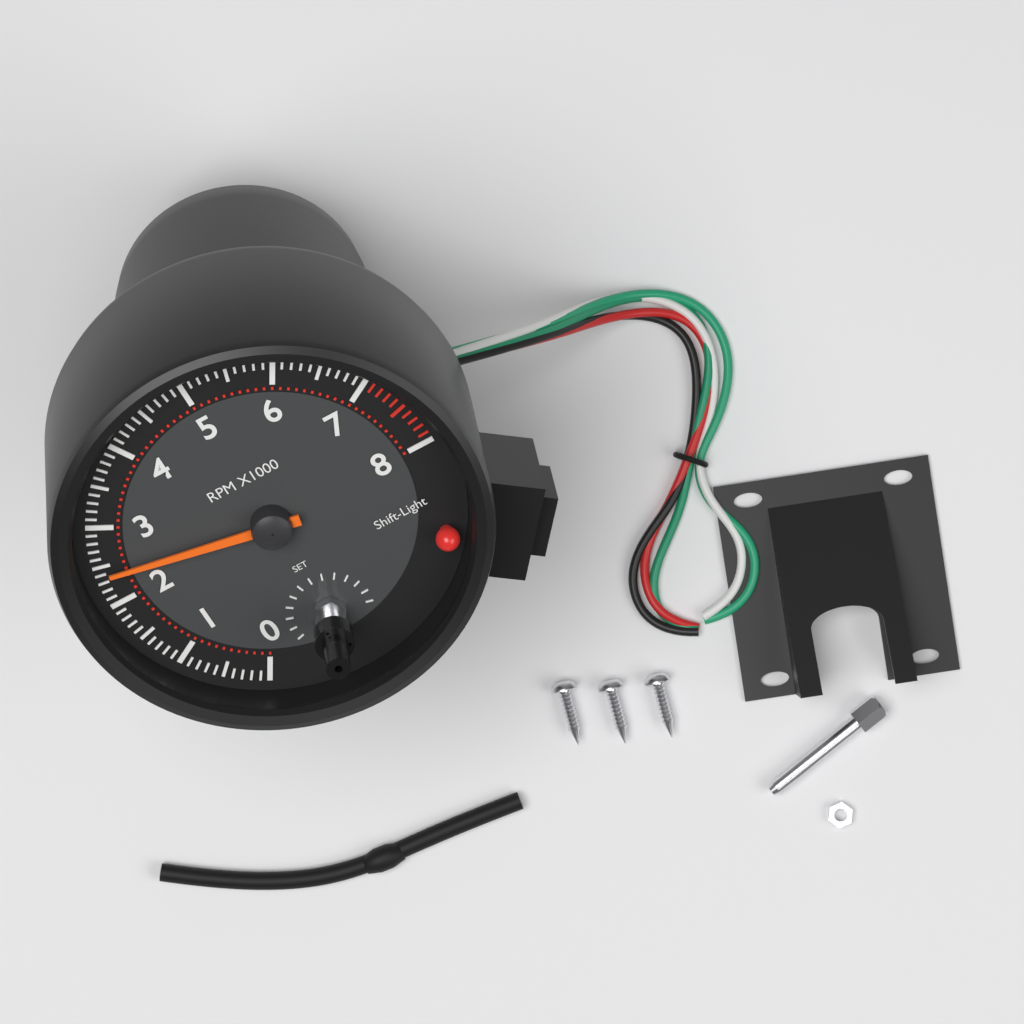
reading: 2400 RPM
